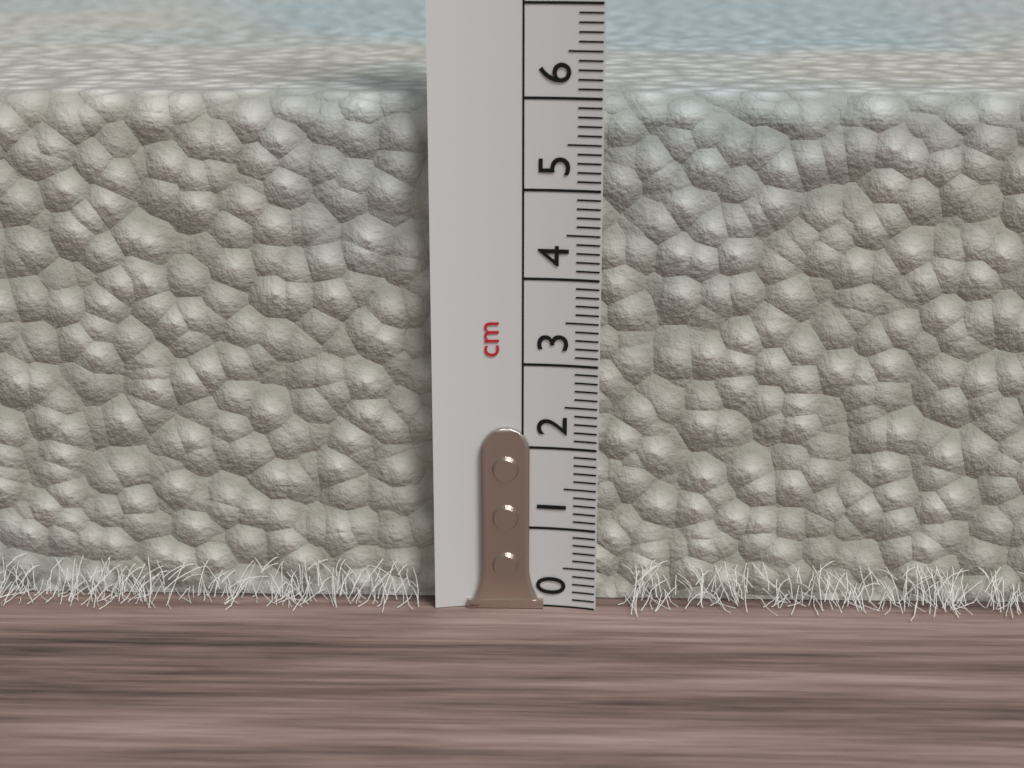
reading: 6.0 cm
